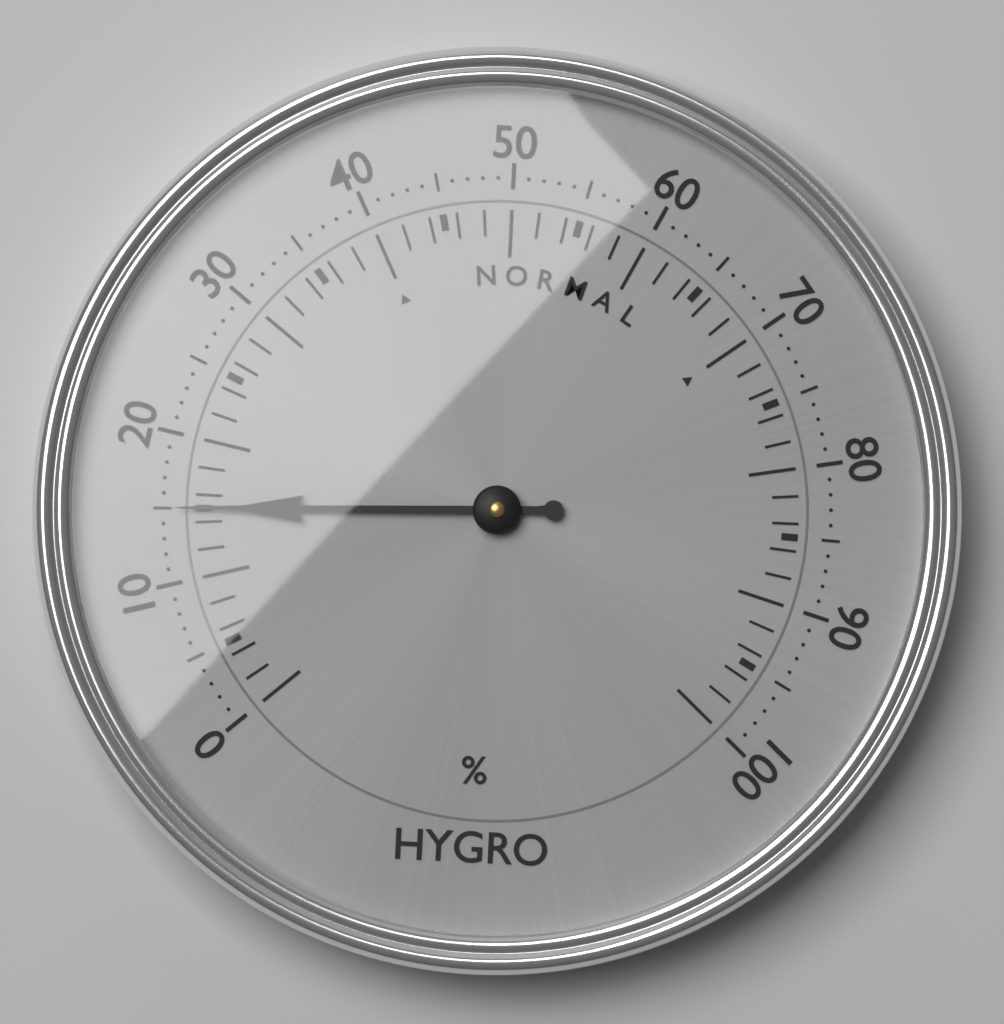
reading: 15 %
